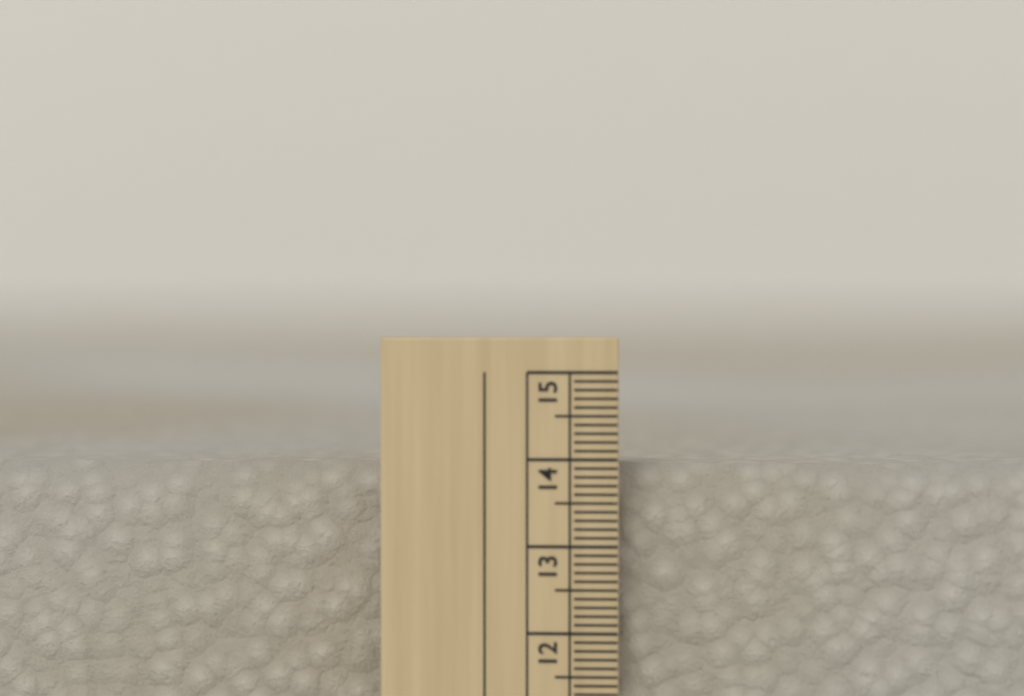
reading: 13.9 cm
